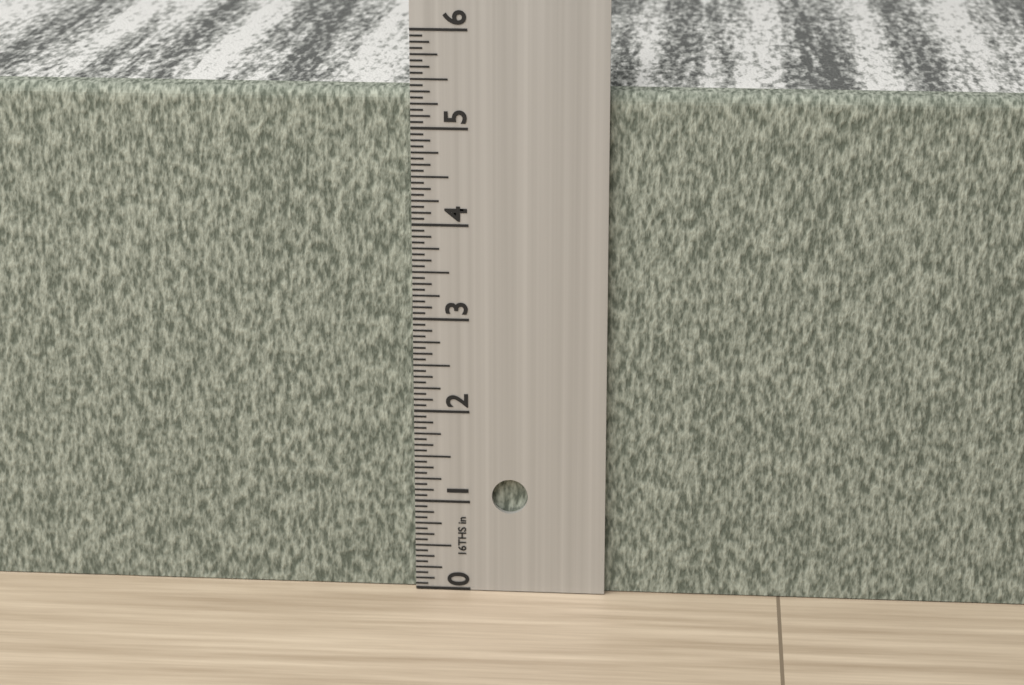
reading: 5.3750 in
